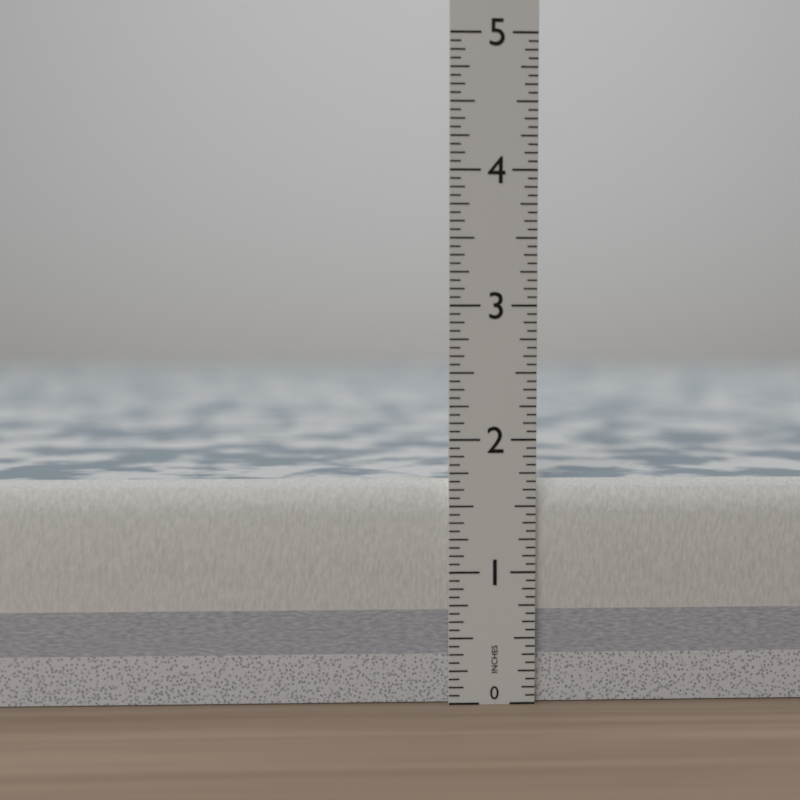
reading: 1.6875 in
